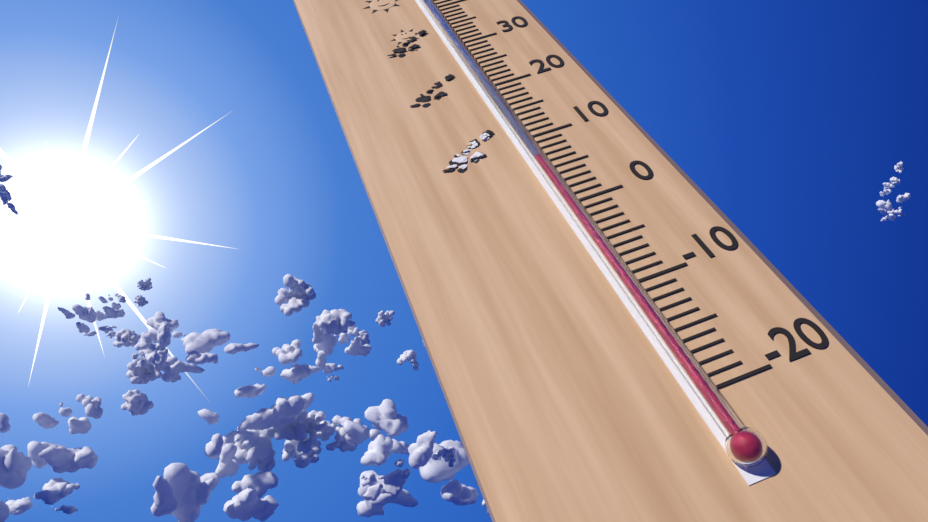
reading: 6 °C
